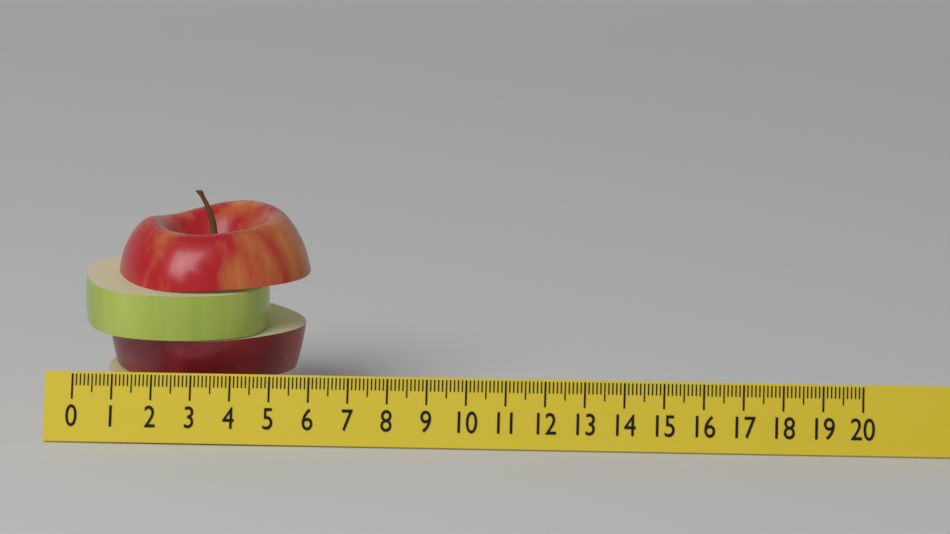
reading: 5.8 (no unit)
